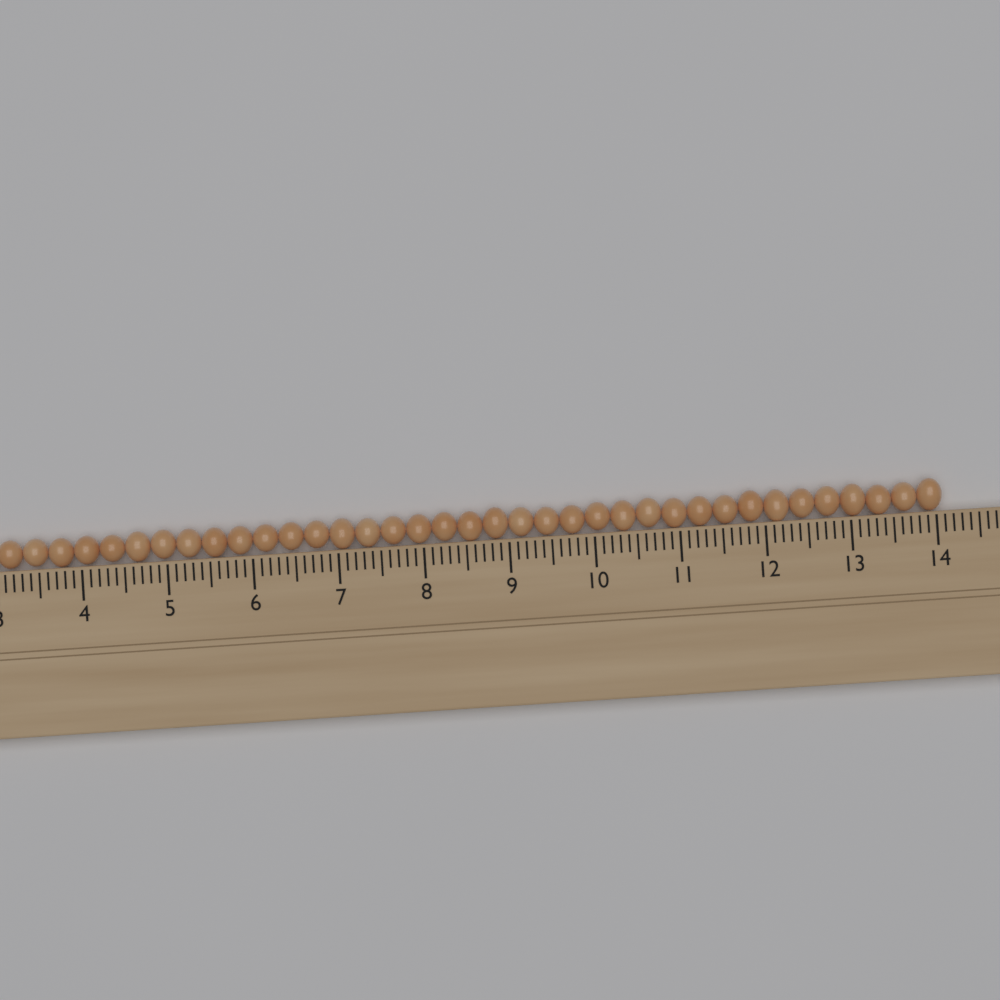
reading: 14.1 cm
